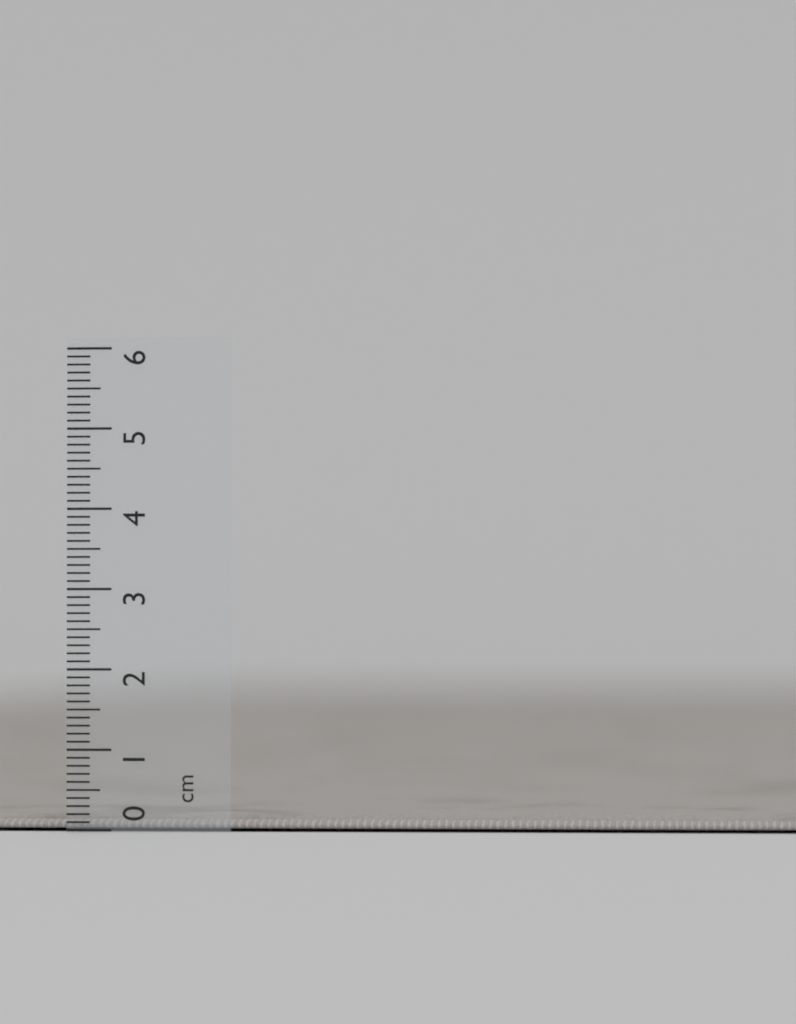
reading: 0.2 cm
